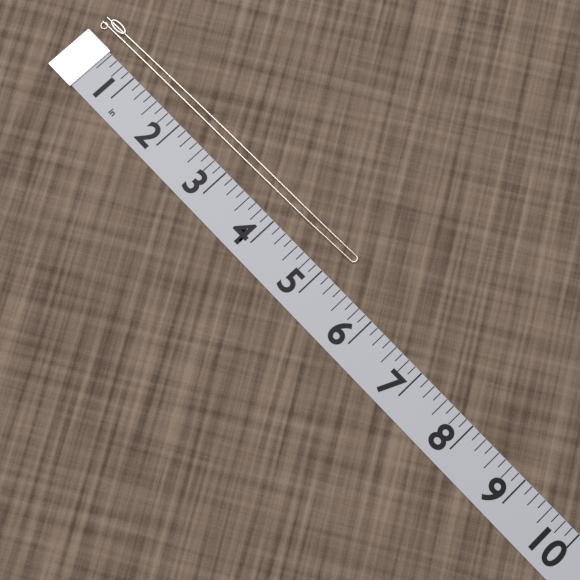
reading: 5.250 in
